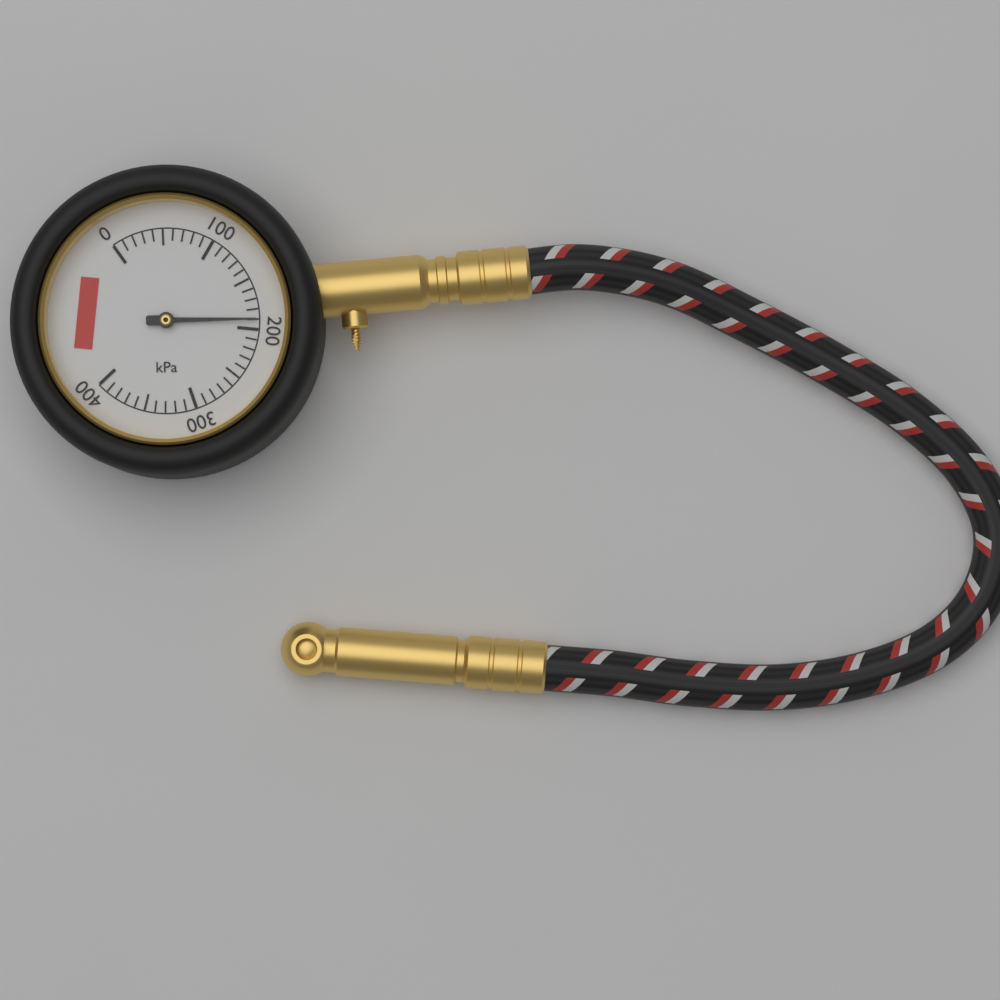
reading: 190 kPa
